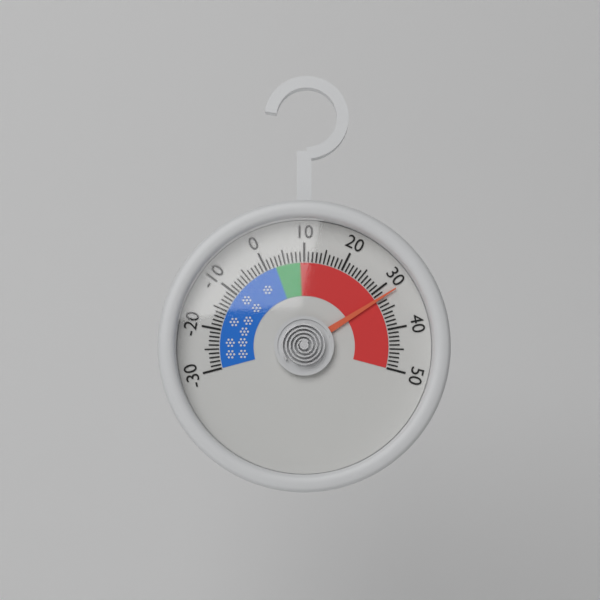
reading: 32 (no unit)
